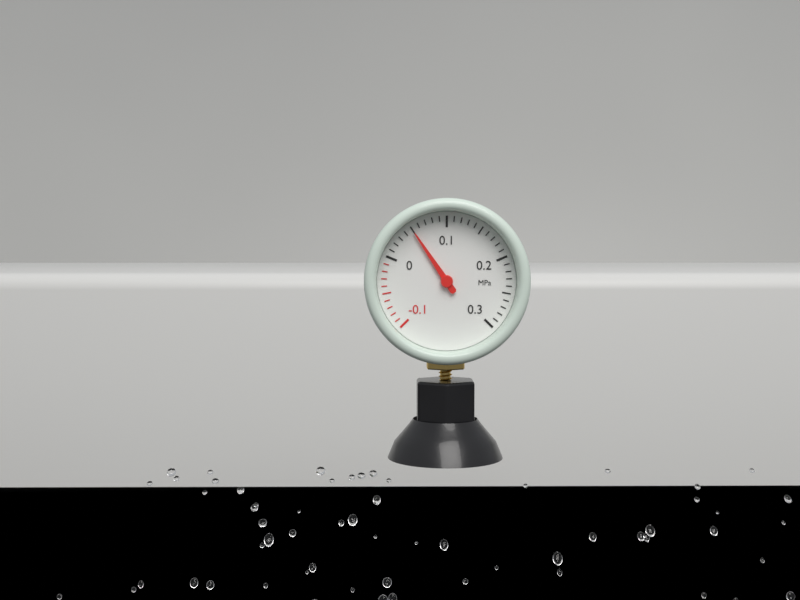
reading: 0.05 MPa
